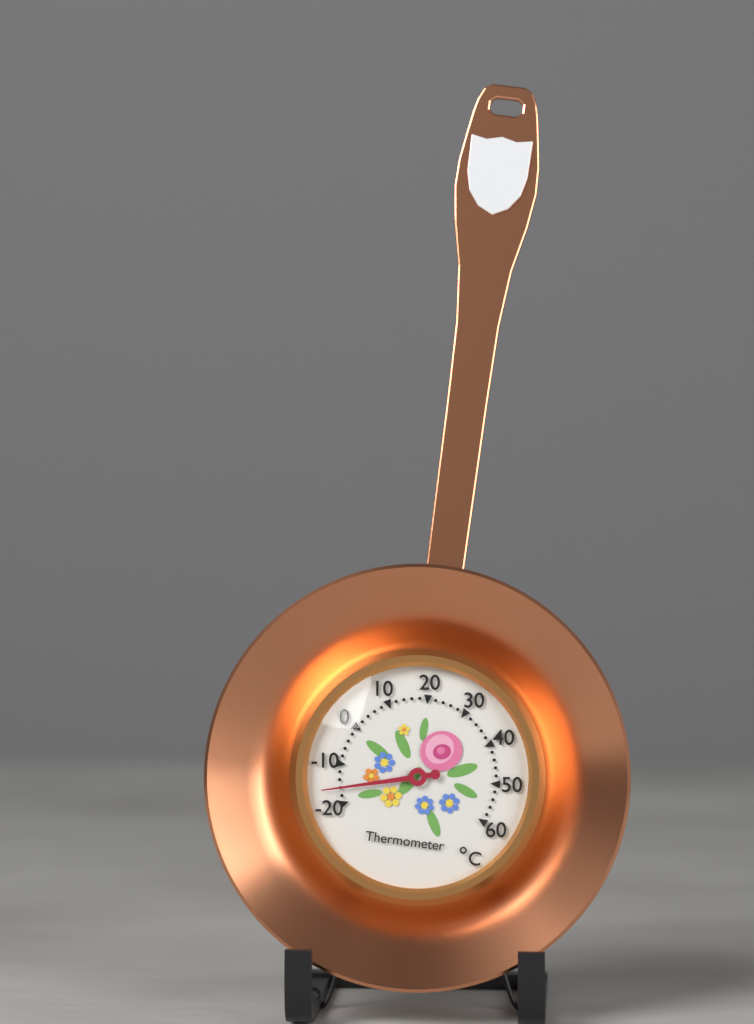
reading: -16 °C
